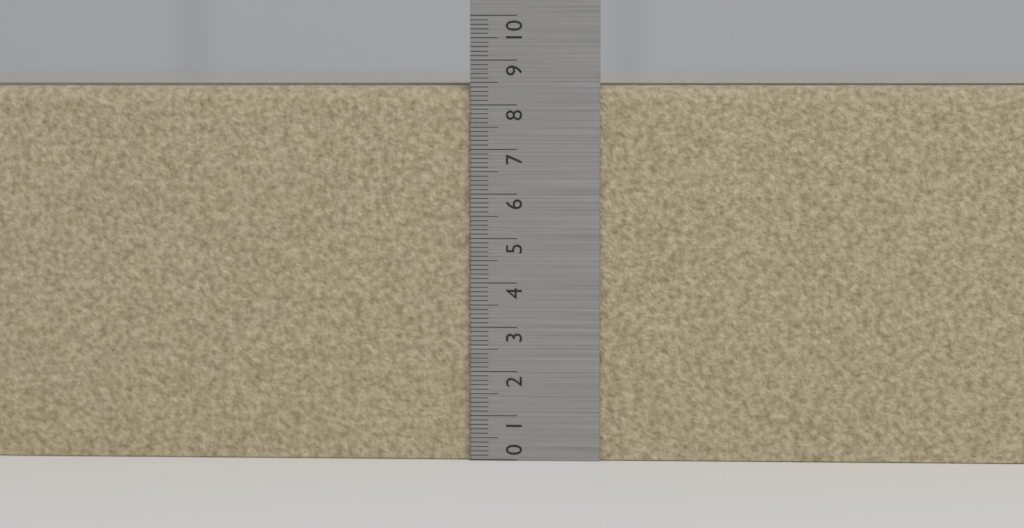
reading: 8.5 (no unit)
